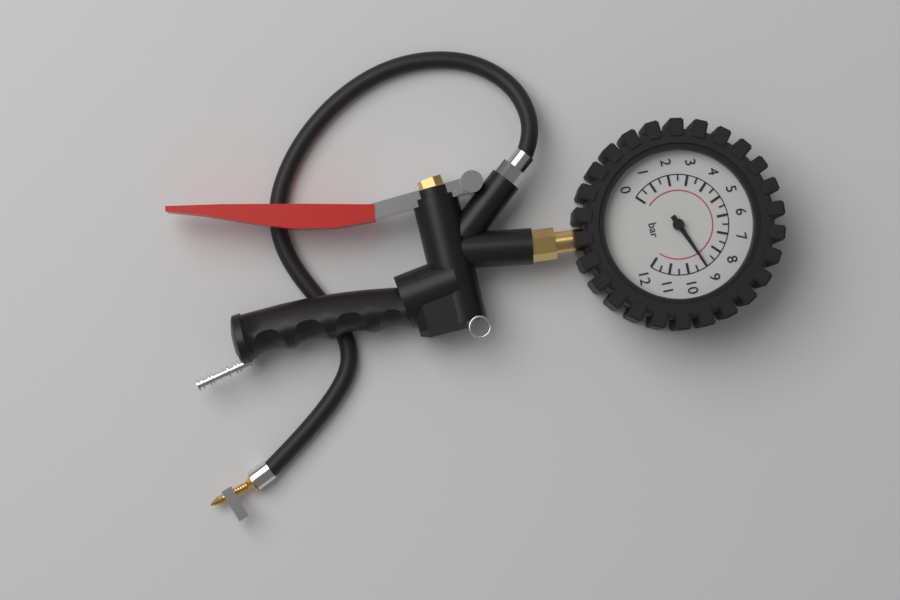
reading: 9.0 bar
